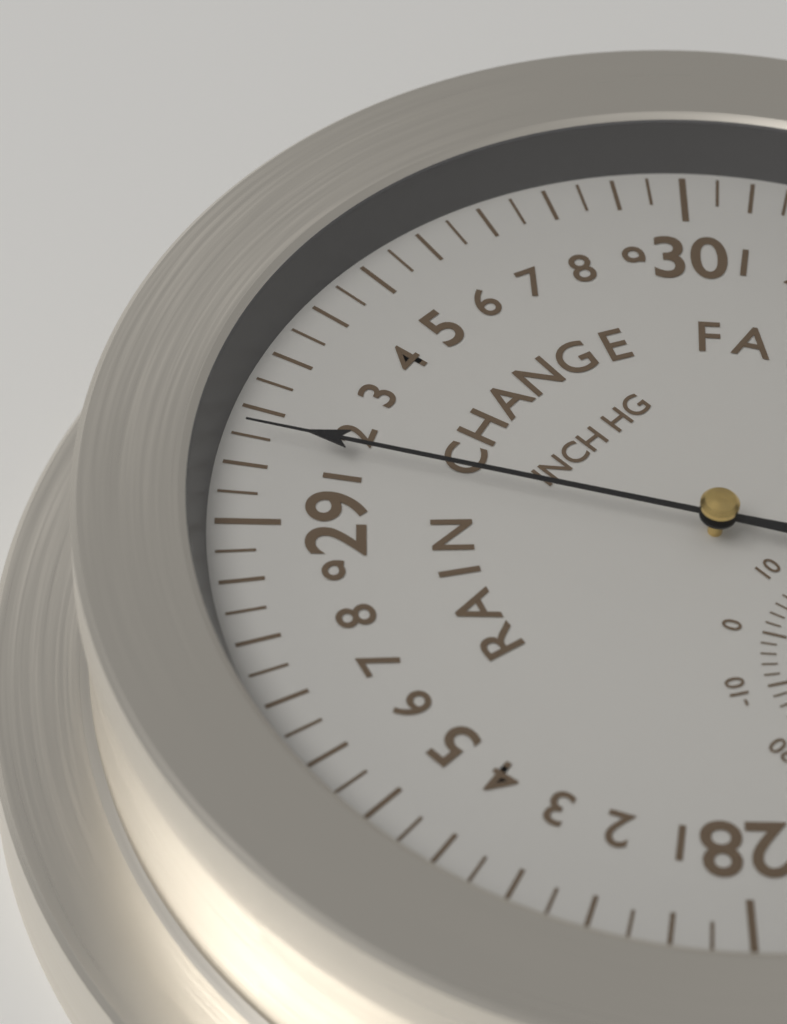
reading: 29.15 inHg
